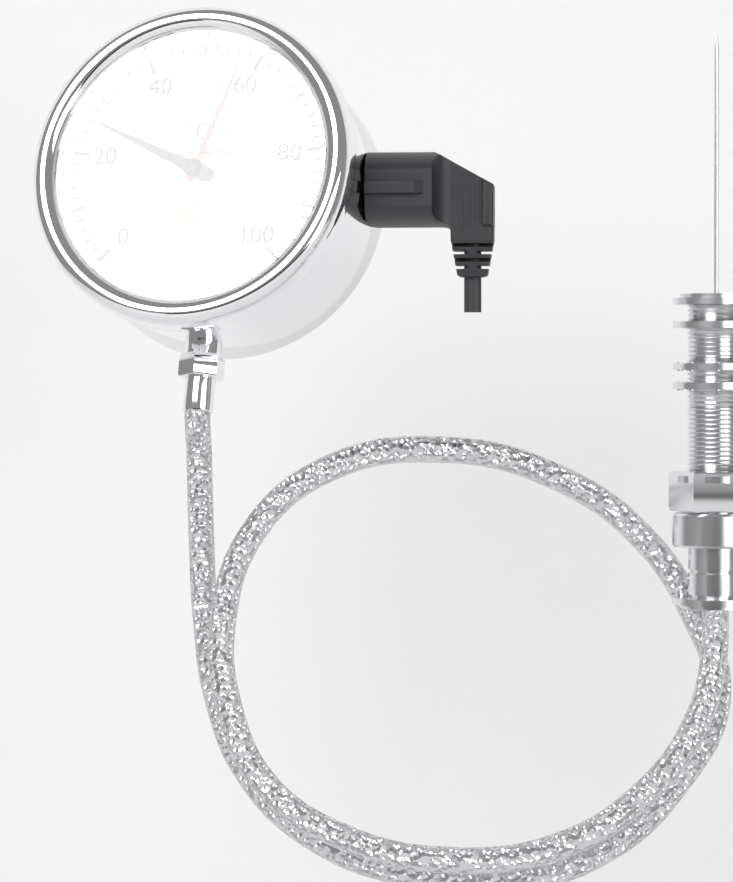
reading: 26 °C
